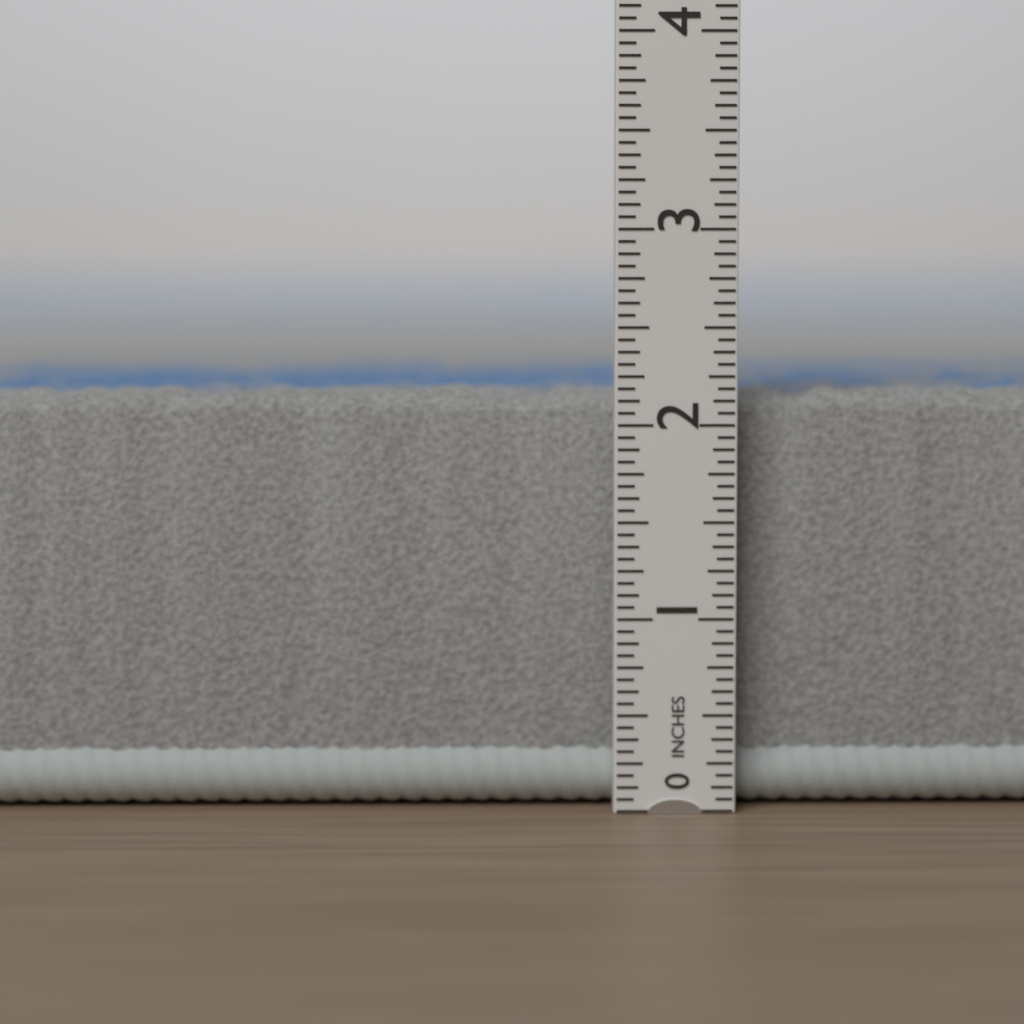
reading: 2.1875 in
